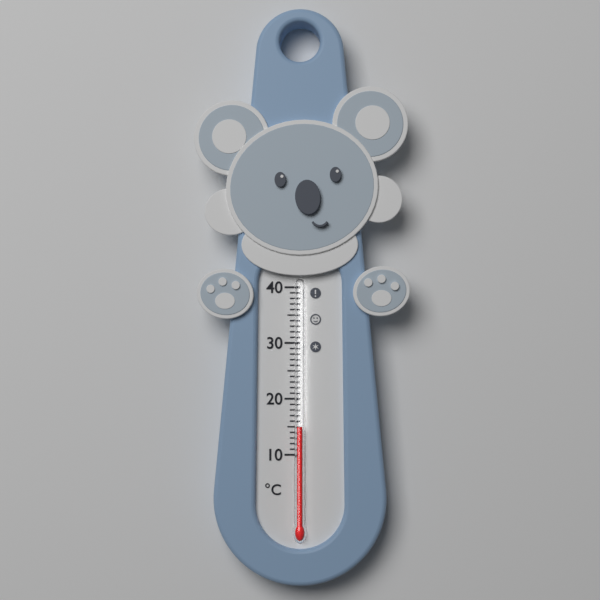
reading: 15 °C
